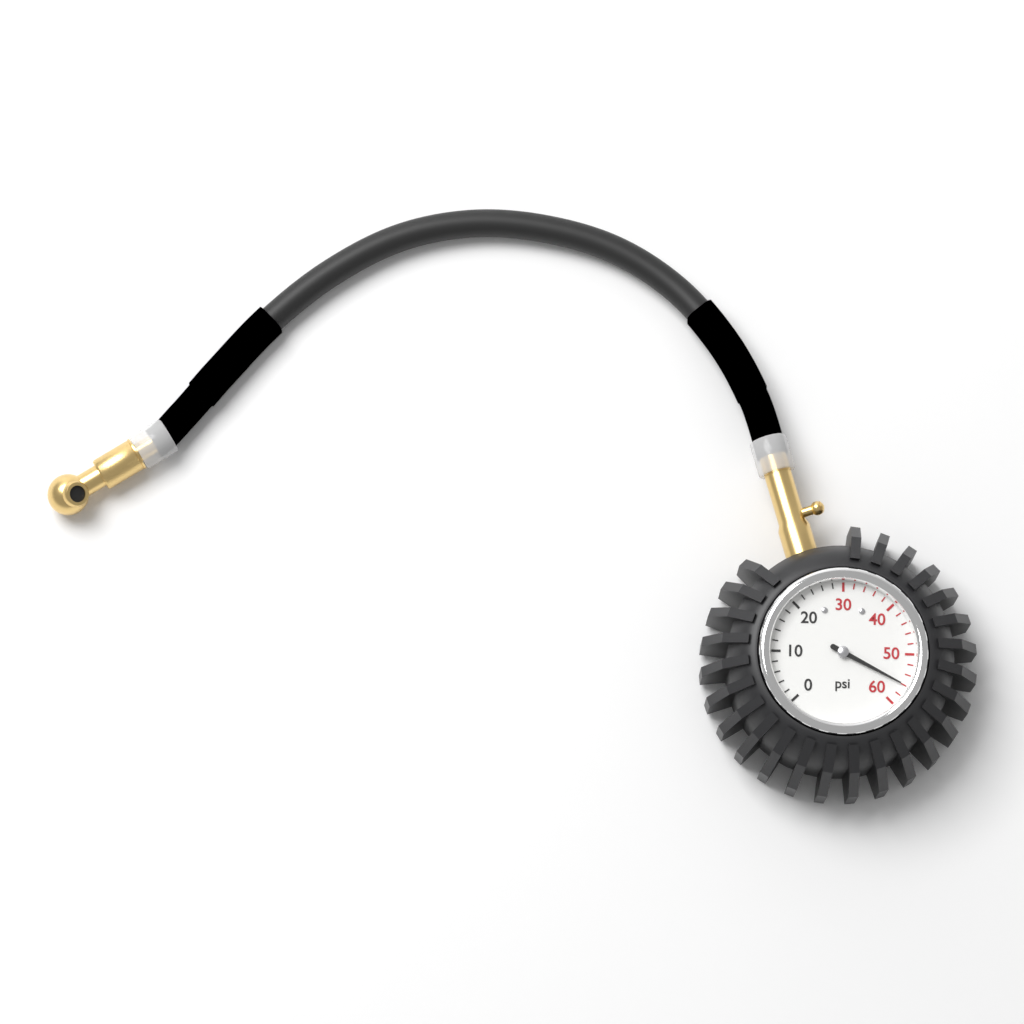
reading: 56 psi
